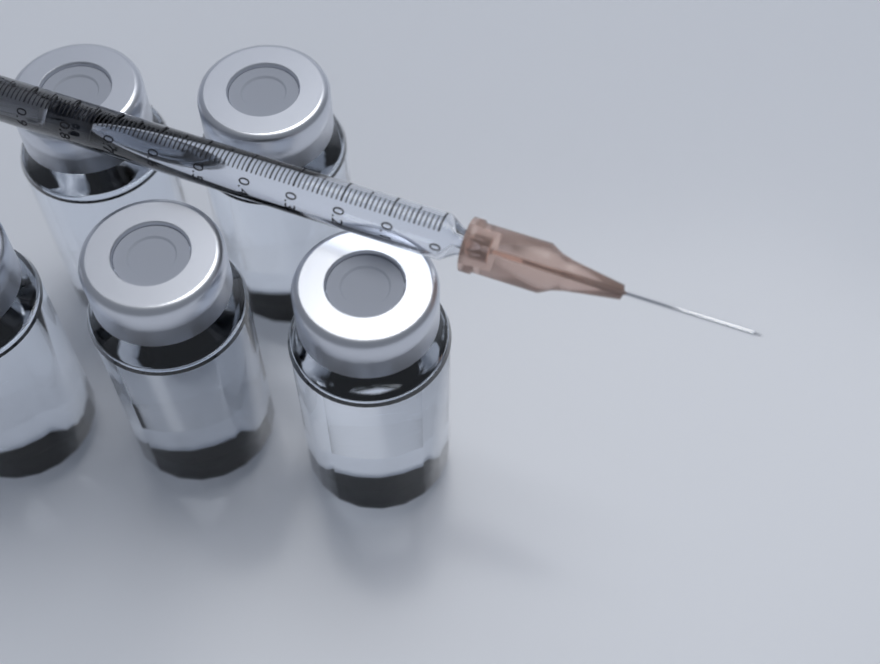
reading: 0.74 ml
